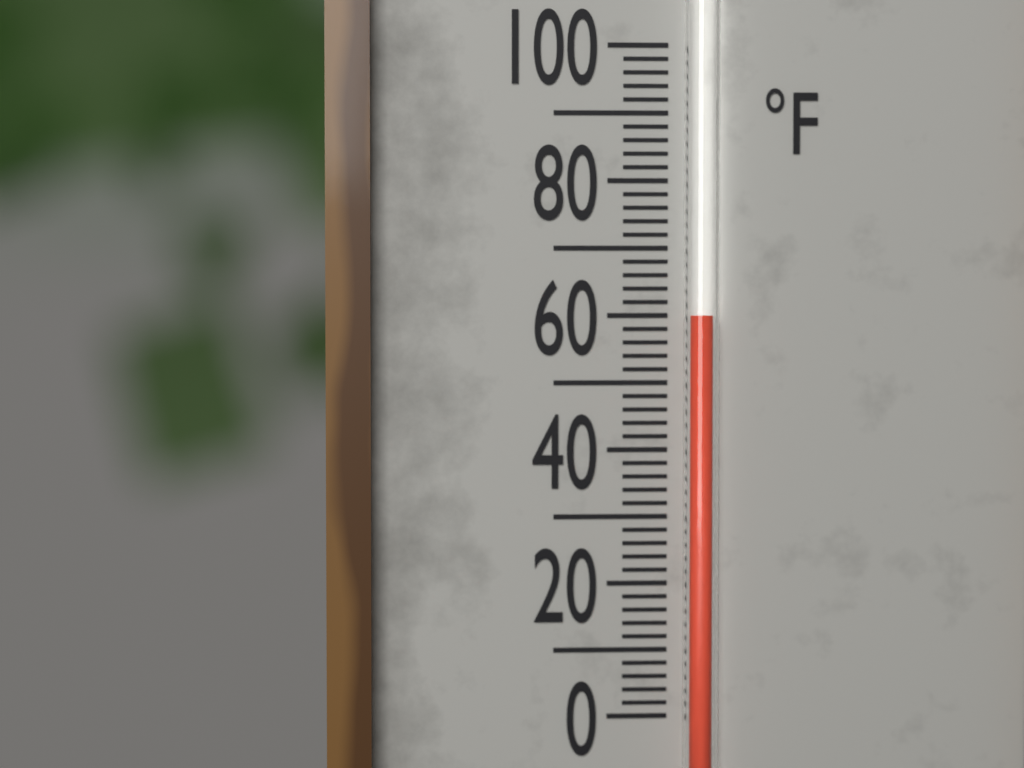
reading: 60 °F
